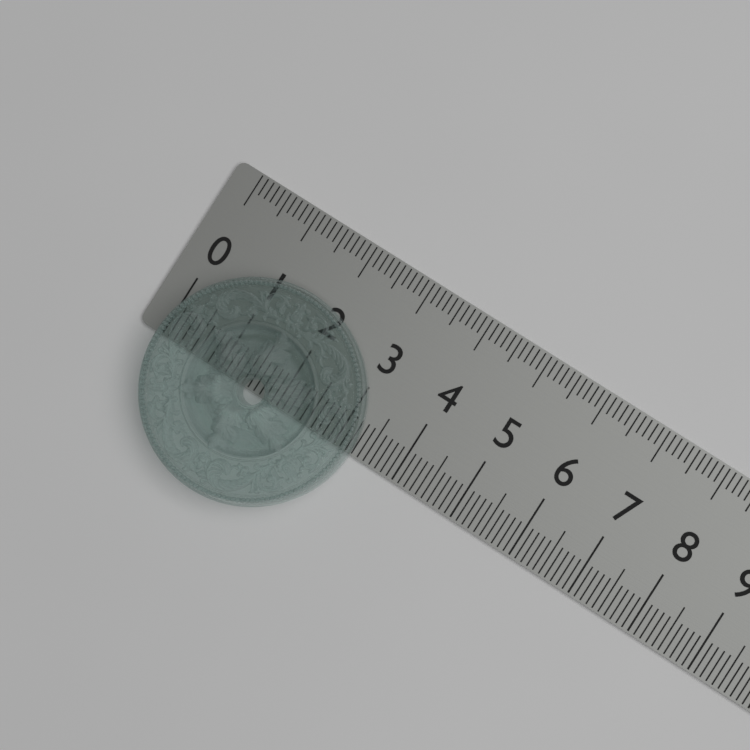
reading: 3.3 (no unit)
